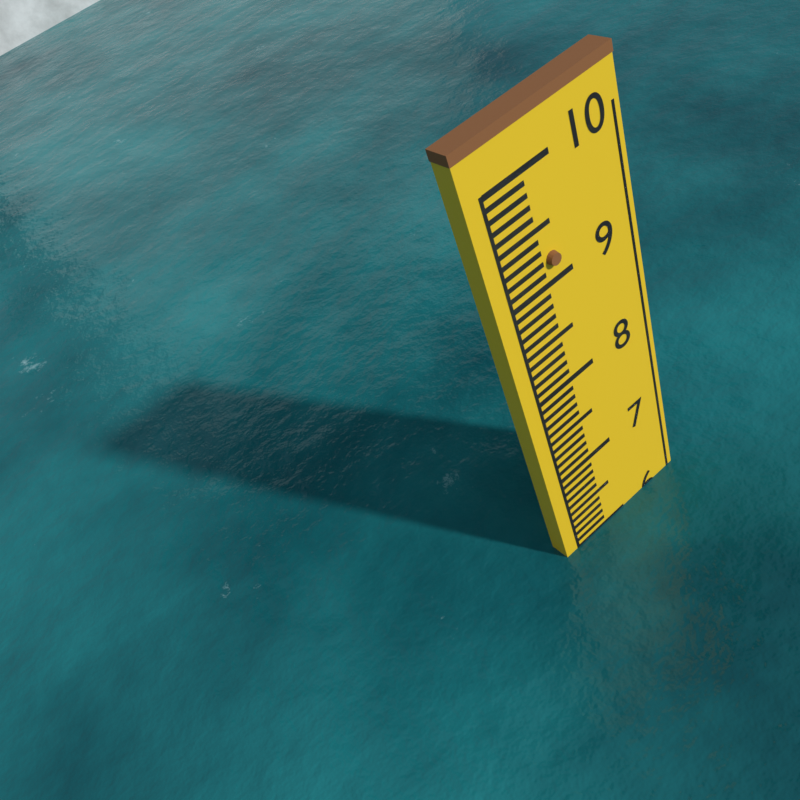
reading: 6.0 (no unit)
